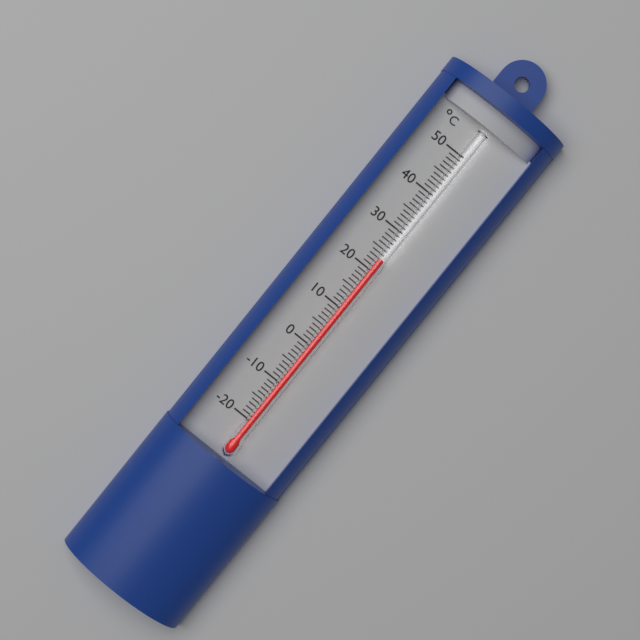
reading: 23 °C
